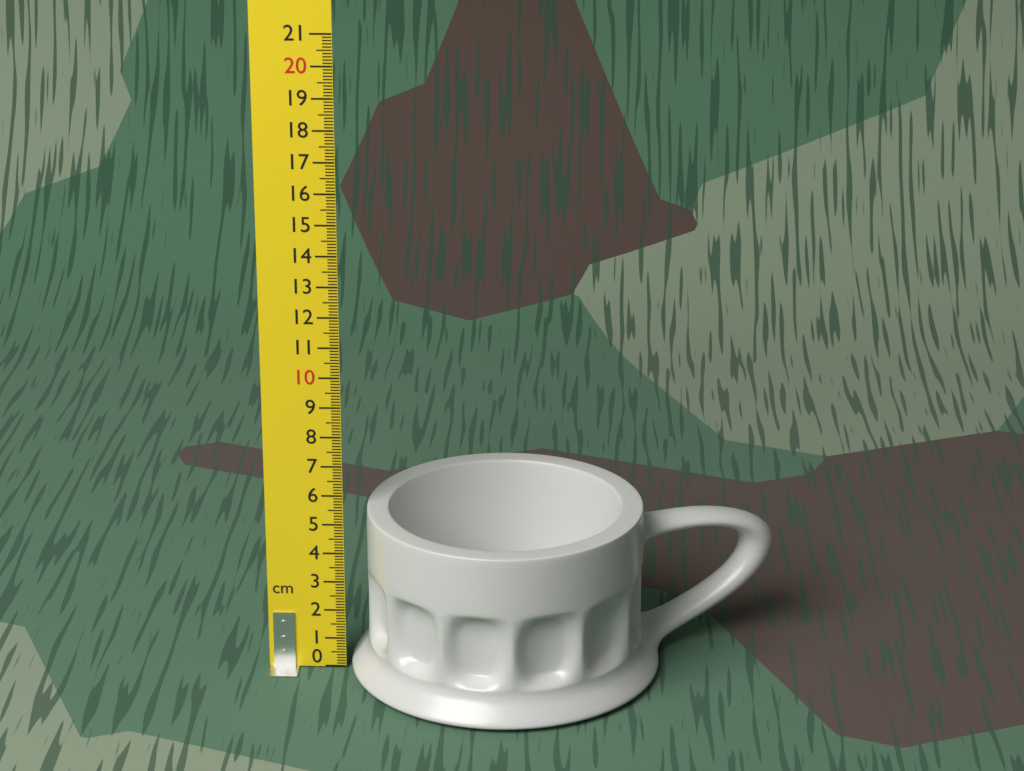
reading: 5.6 cm
